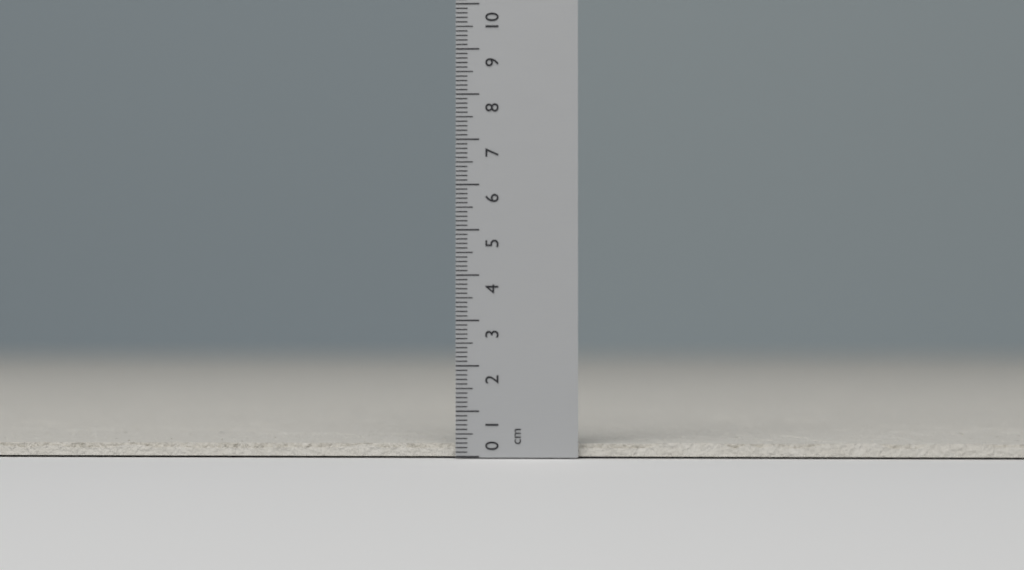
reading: 0.3 cm
